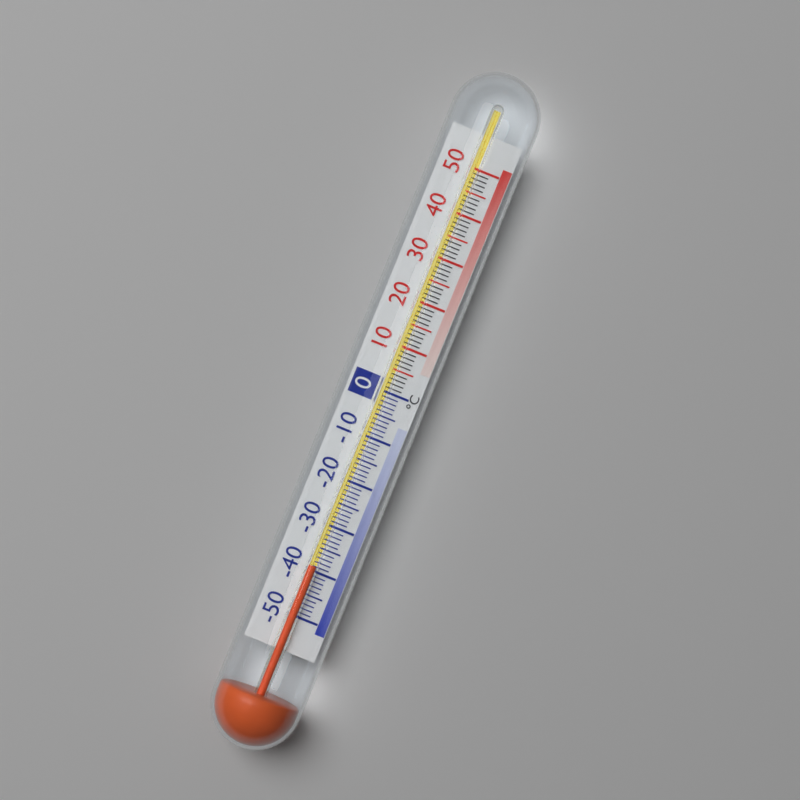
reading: -39 °C
